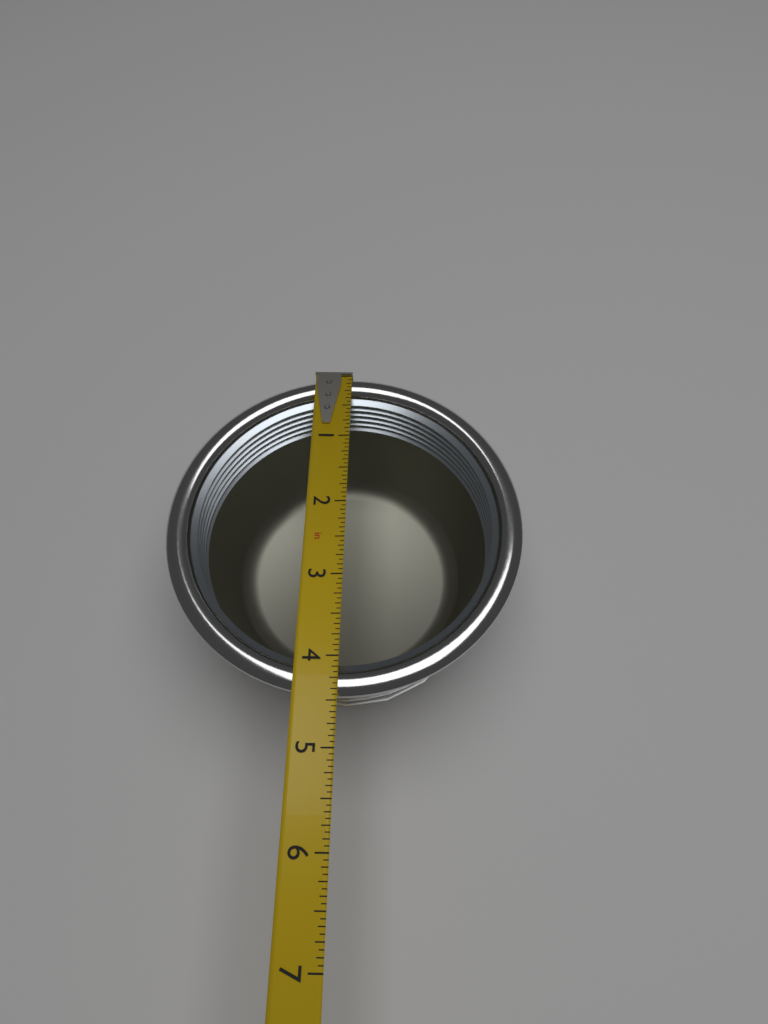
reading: 4.4375 in
